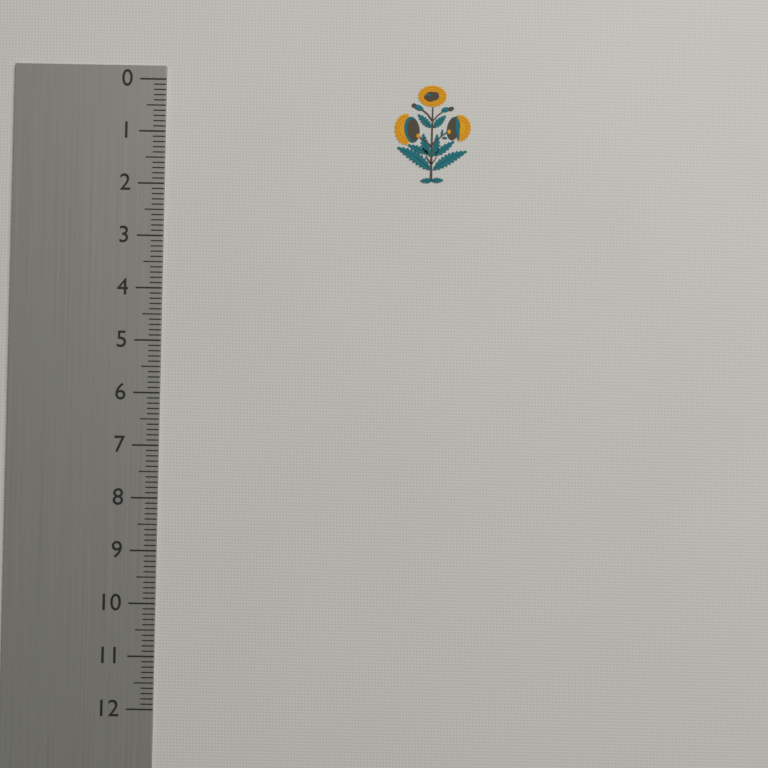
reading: 1.9 (no unit)
